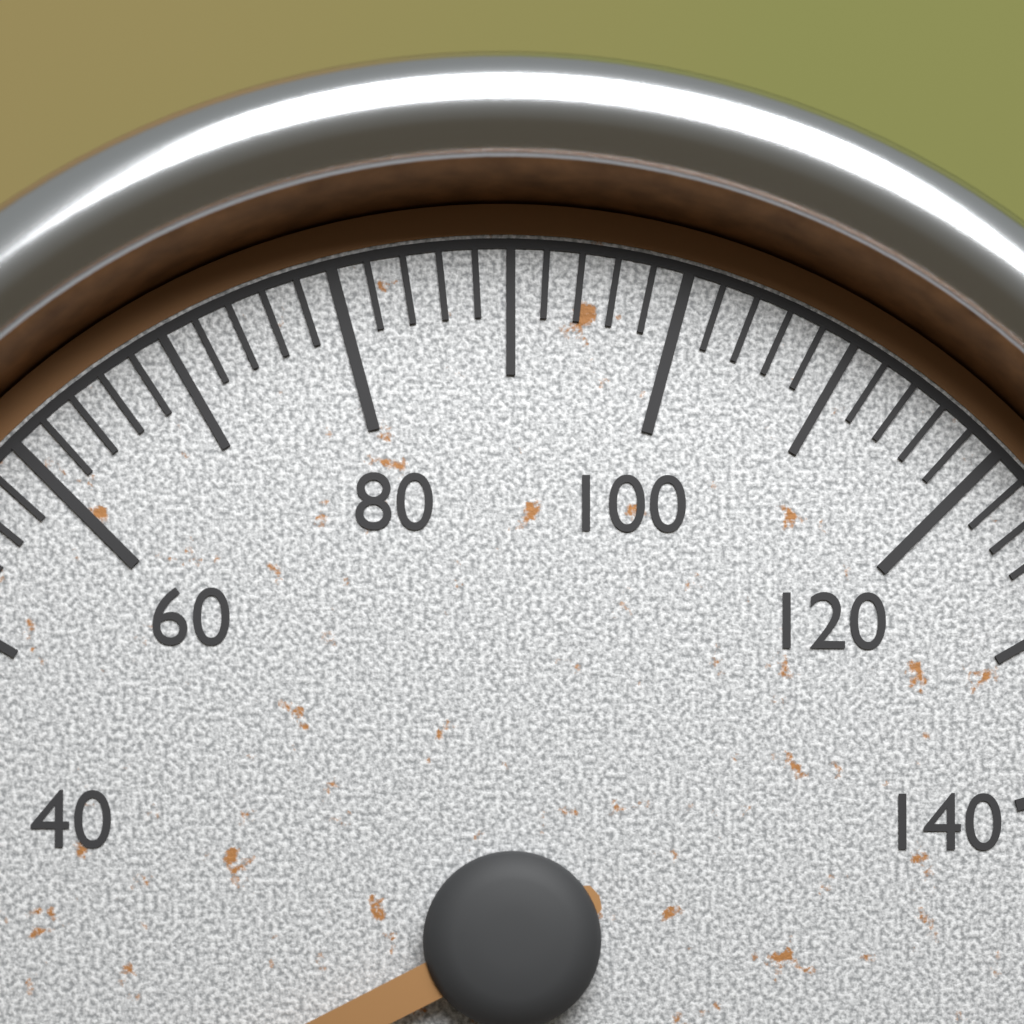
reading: 12 (no unit)
